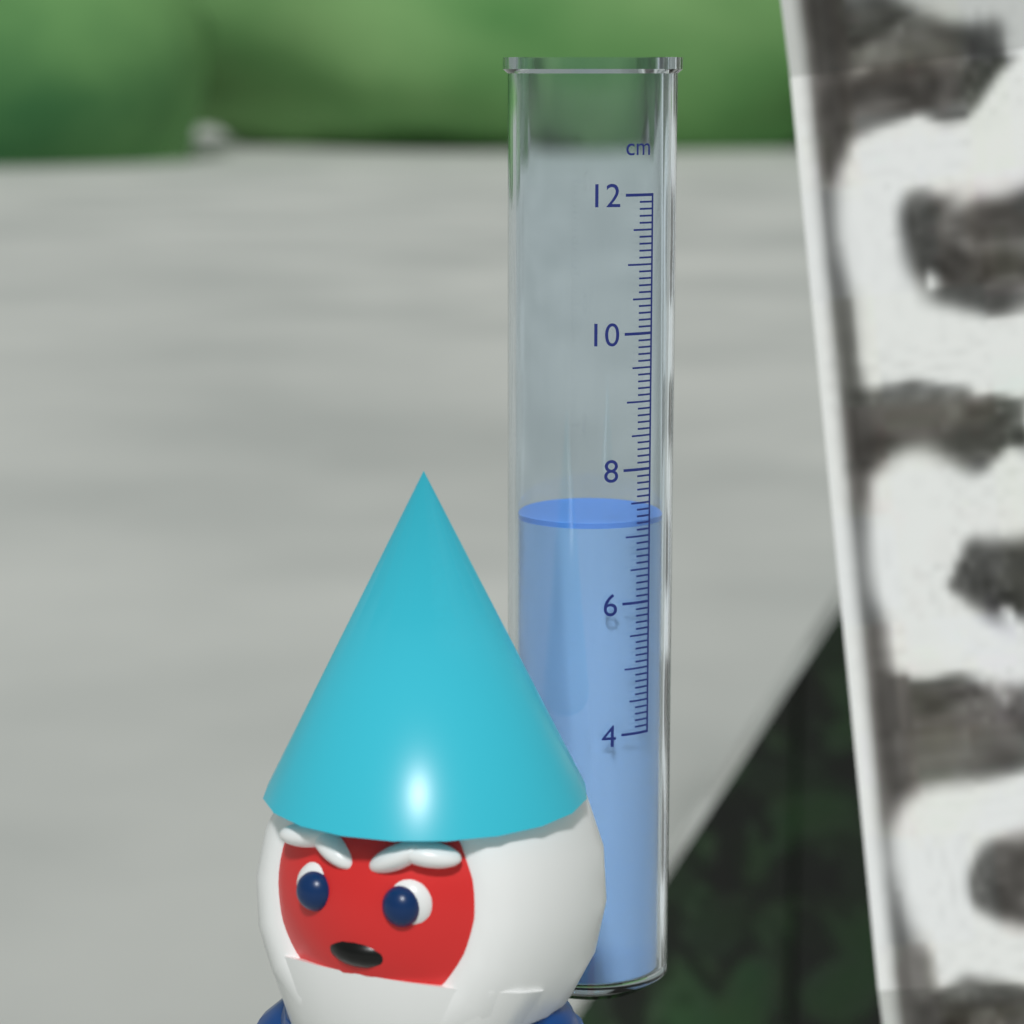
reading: 7.2 cm
